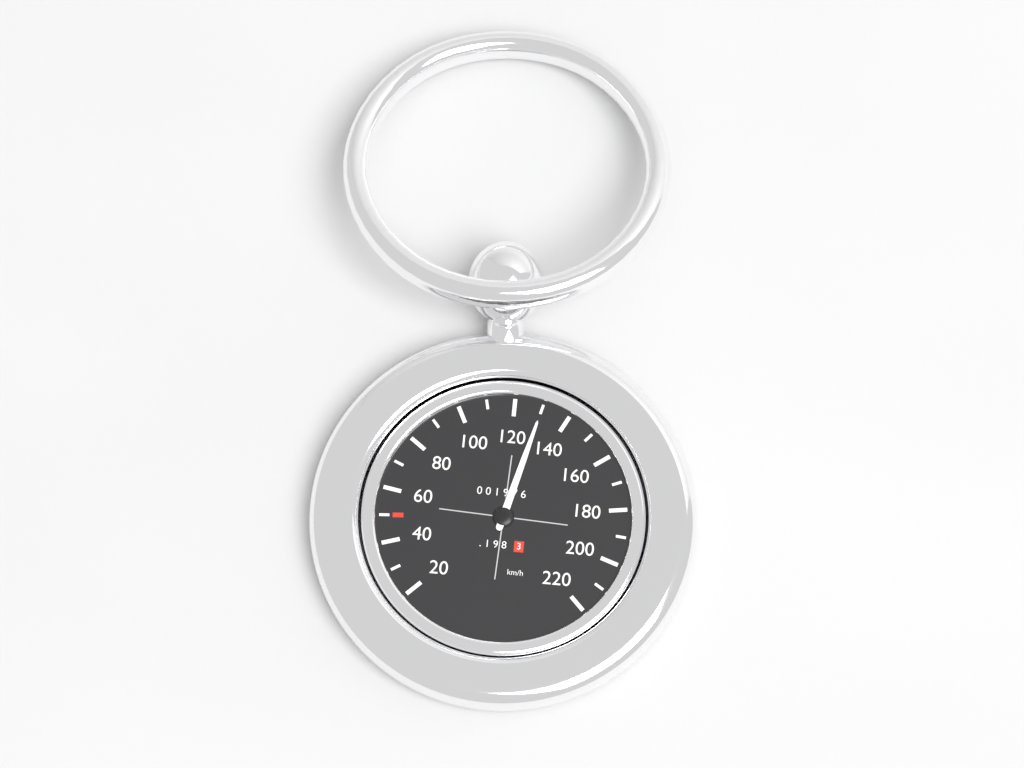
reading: 130 km/h
